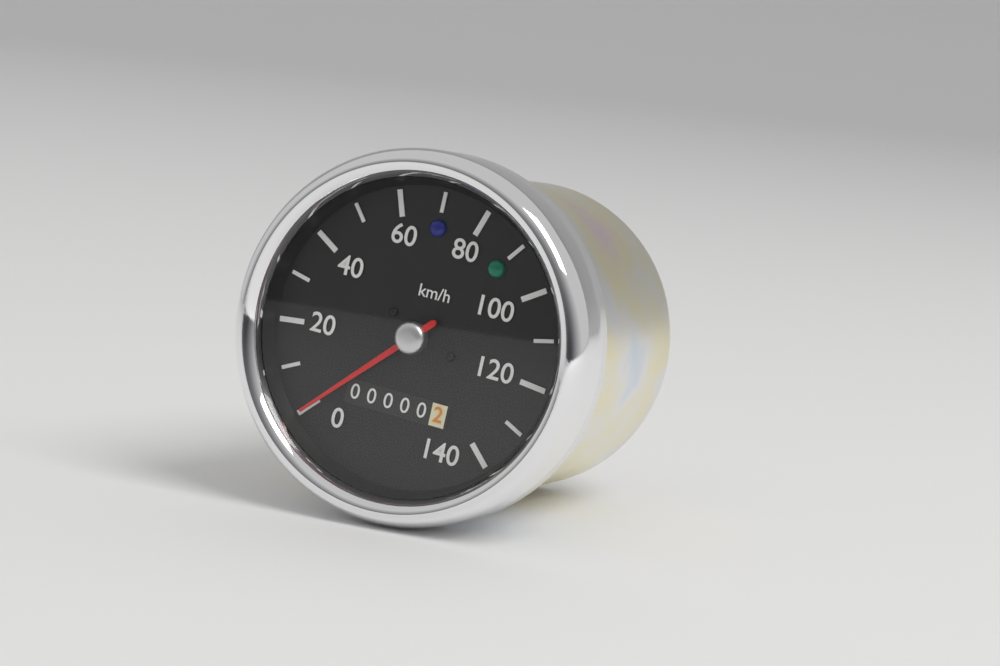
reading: 0 km/h
